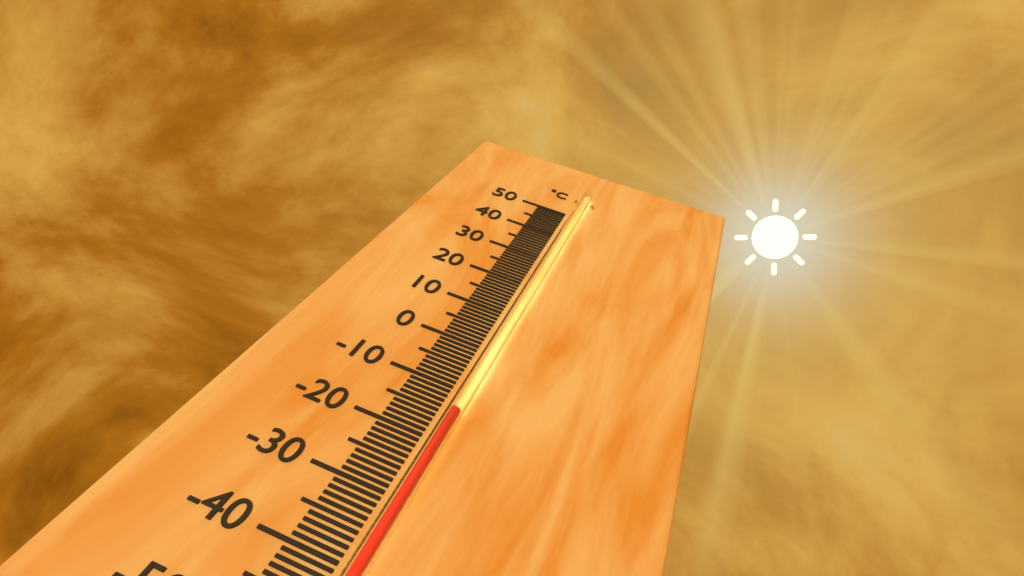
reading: -15 °C
